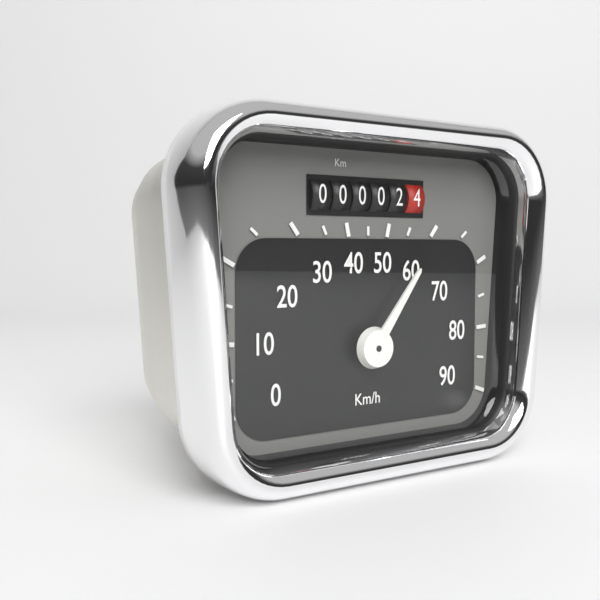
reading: 60 km/h
